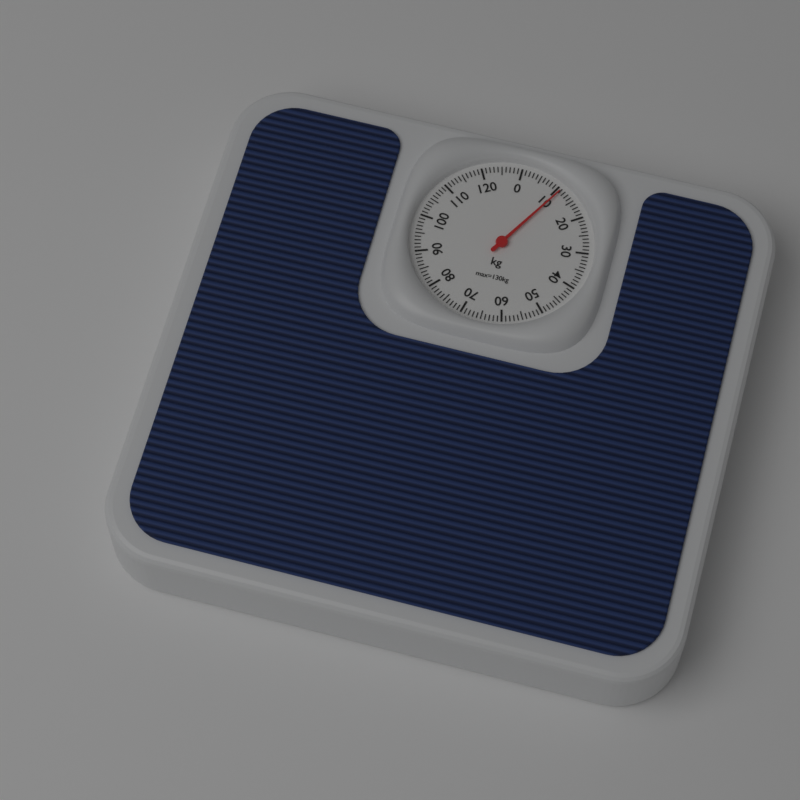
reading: 11 kg
